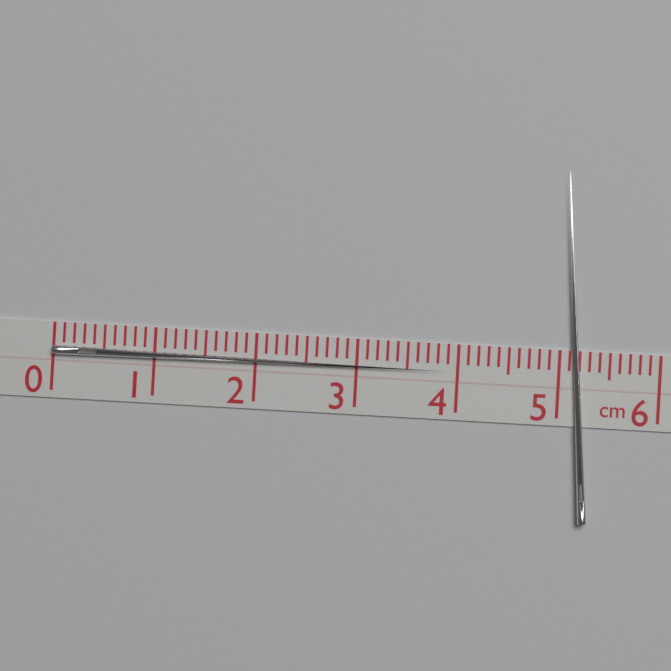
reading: 3.9 cm
